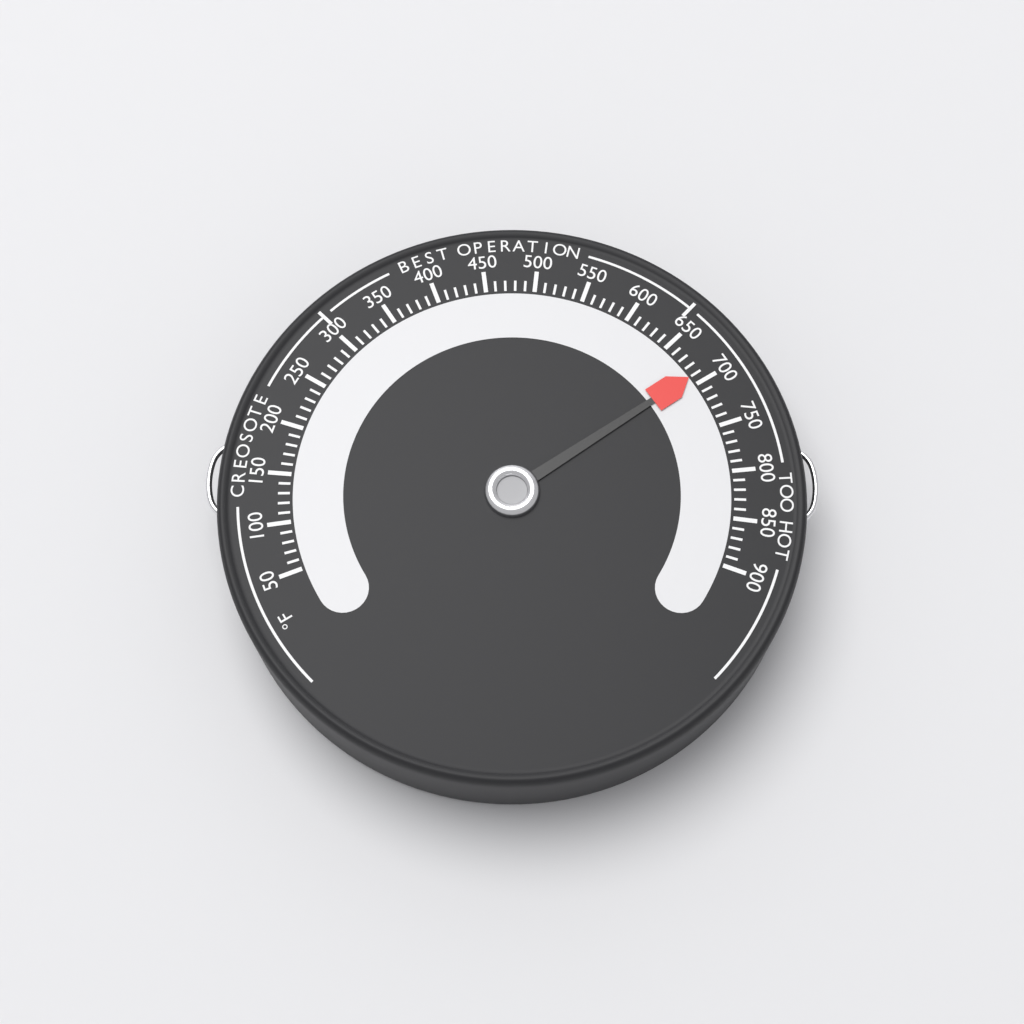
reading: 690 °F
